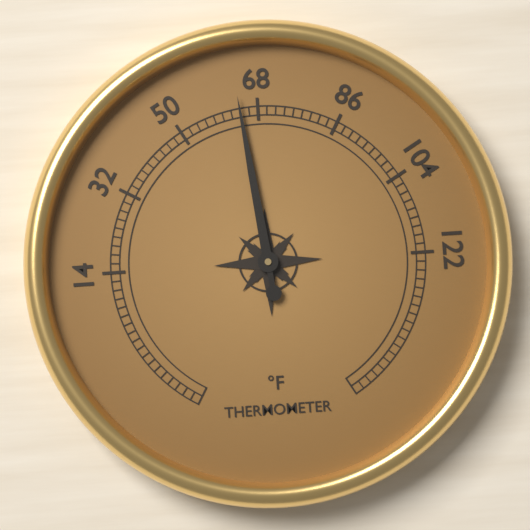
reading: 64 °F
